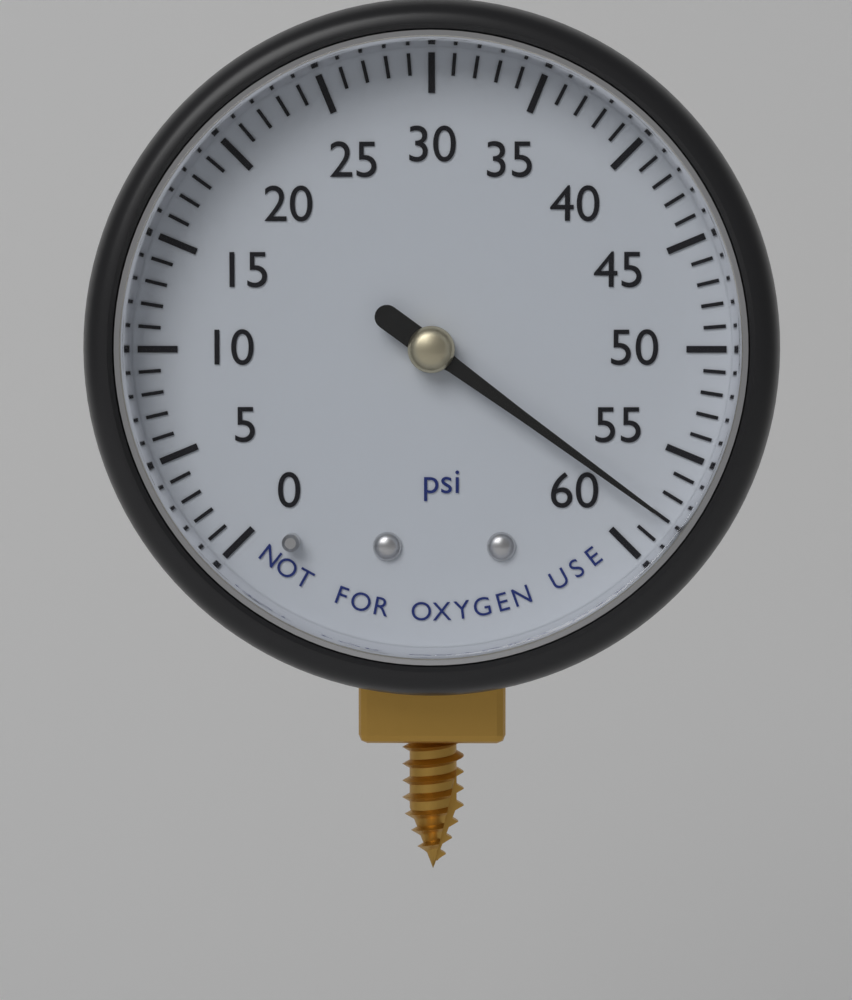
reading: 58 psi
